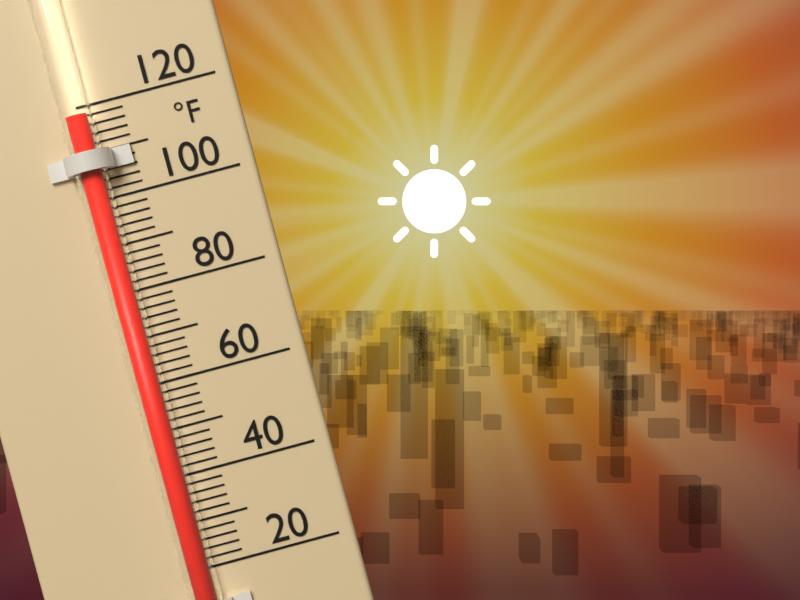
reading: 118 °F
